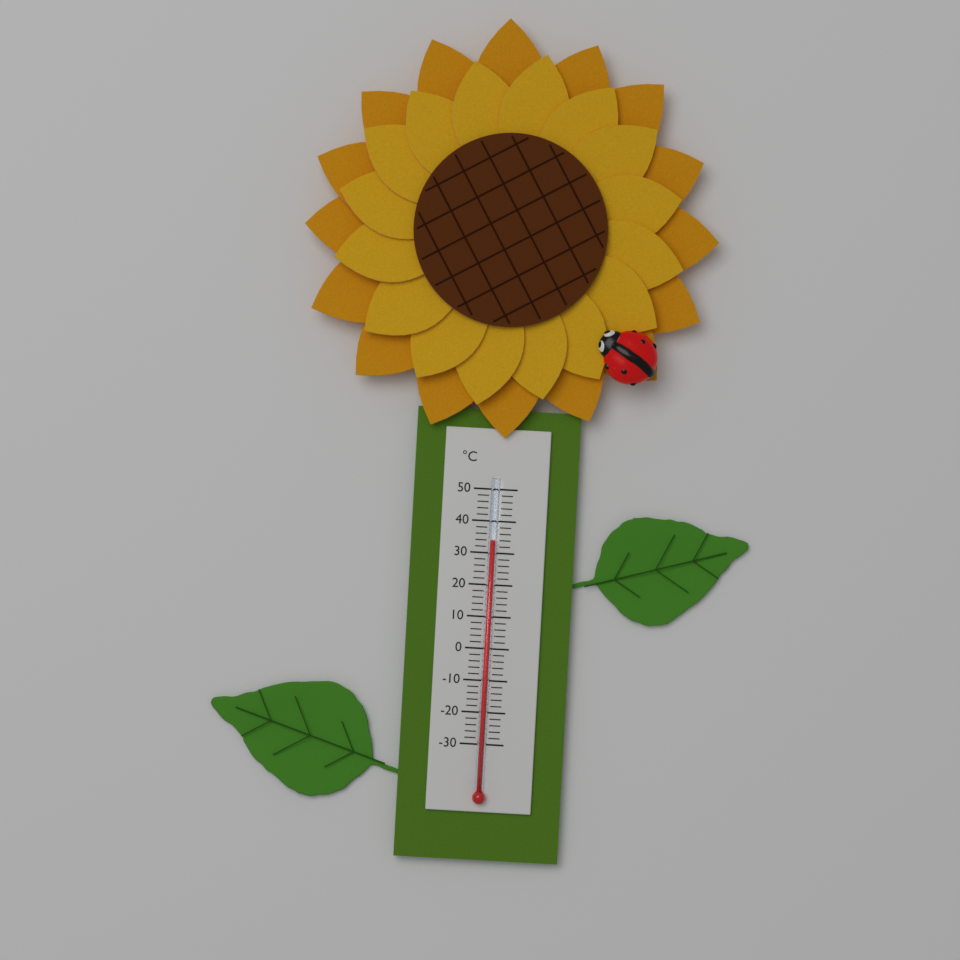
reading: 34 °C
